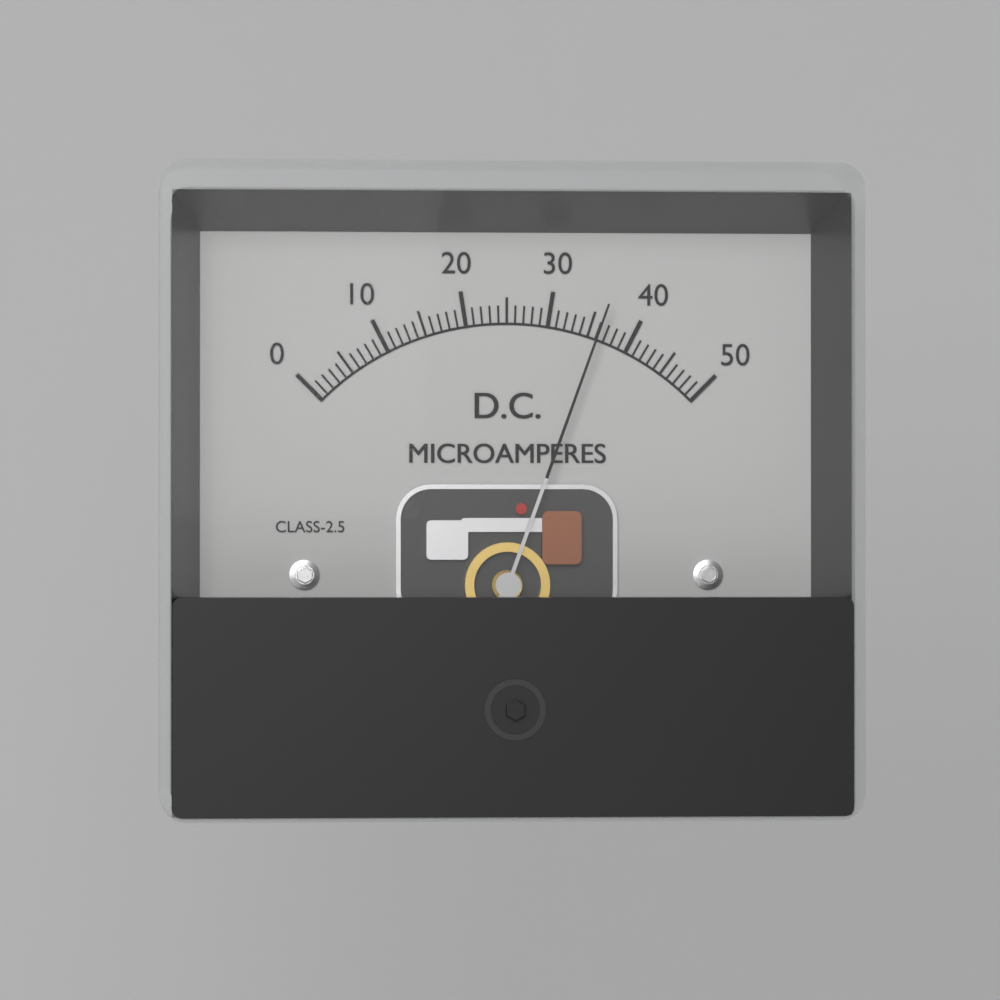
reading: 36 µA
